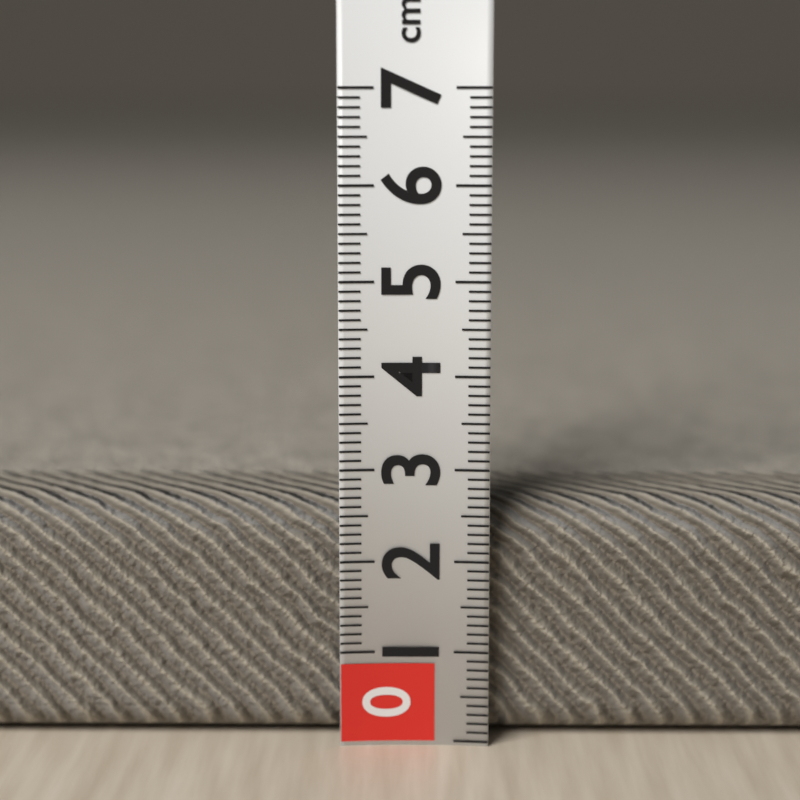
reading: 2.6 cm
